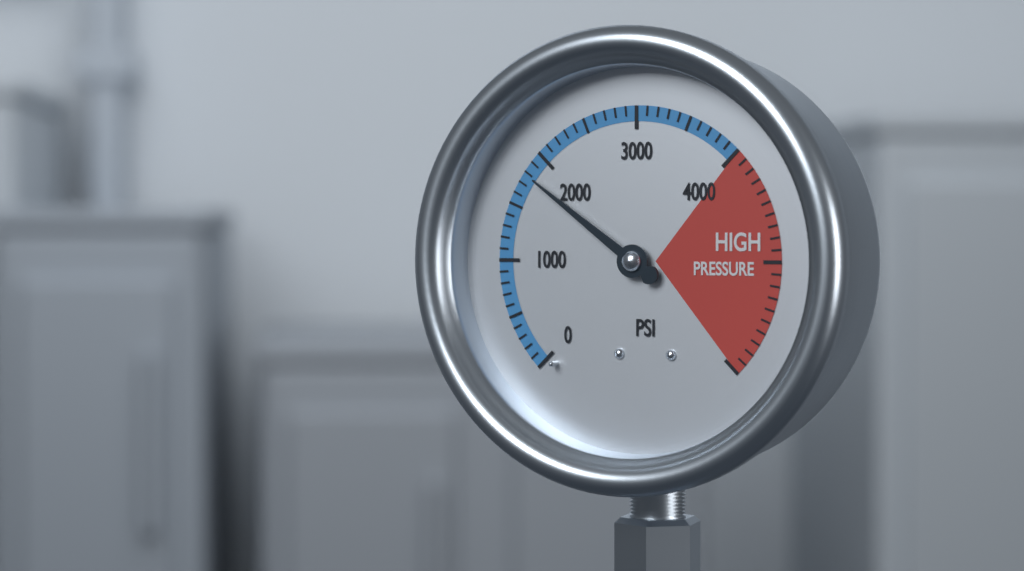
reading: 1800 psi
